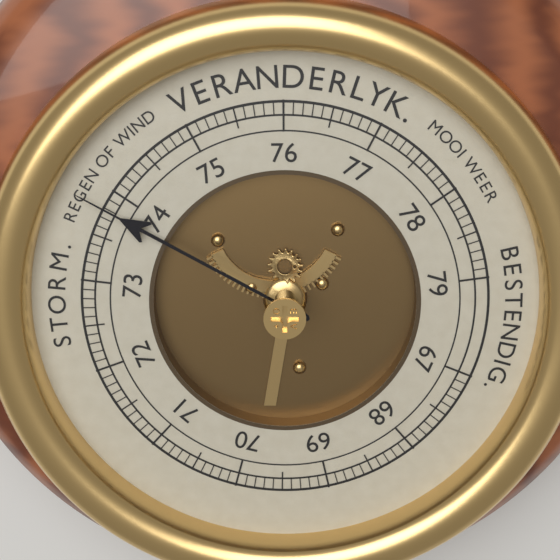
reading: 73.8 (no unit)
